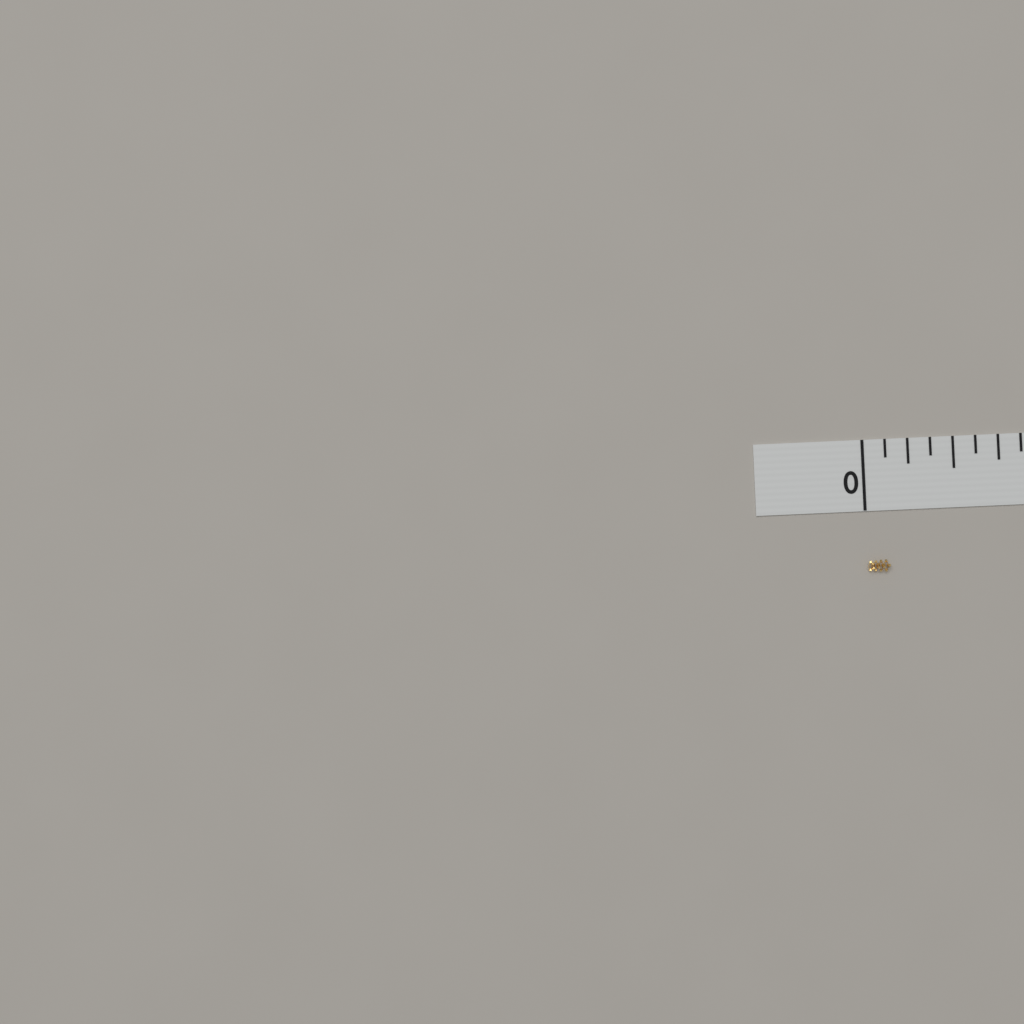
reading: 0.125 in
